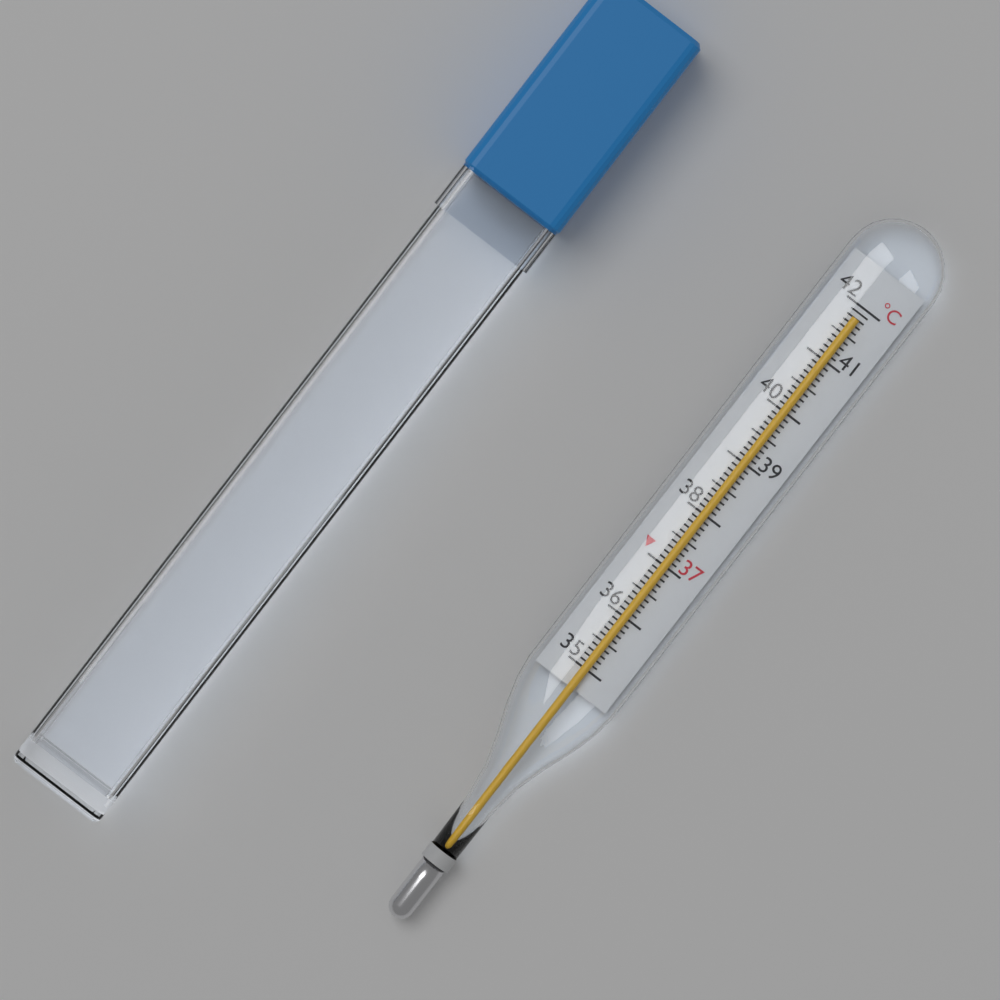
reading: 41.8 °C
